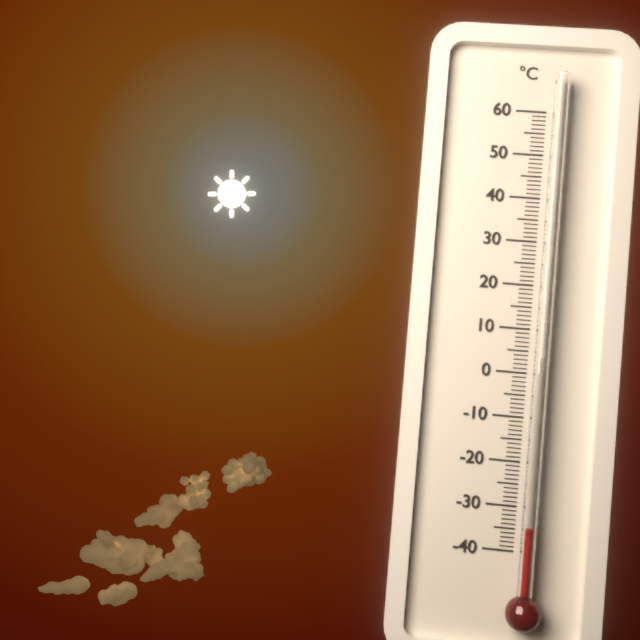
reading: -34 °C
